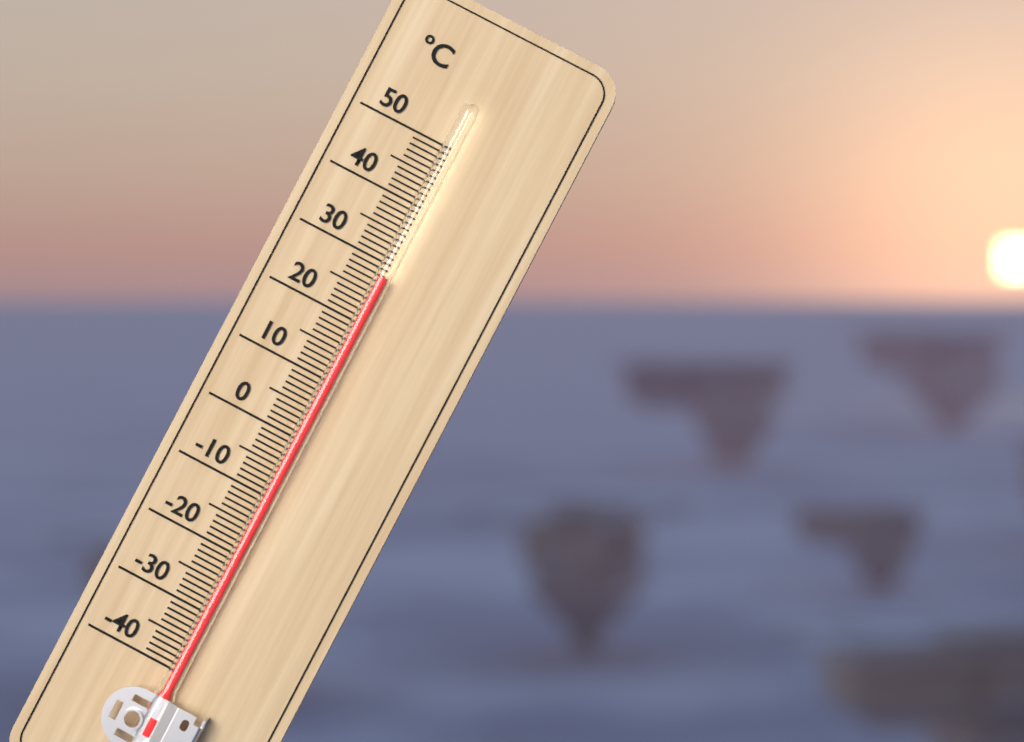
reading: 28 °C
